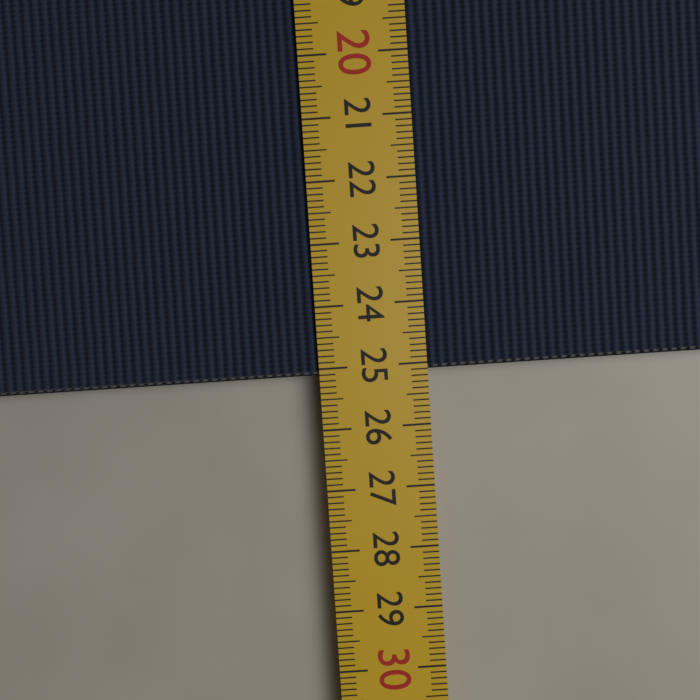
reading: 25.1 cm
